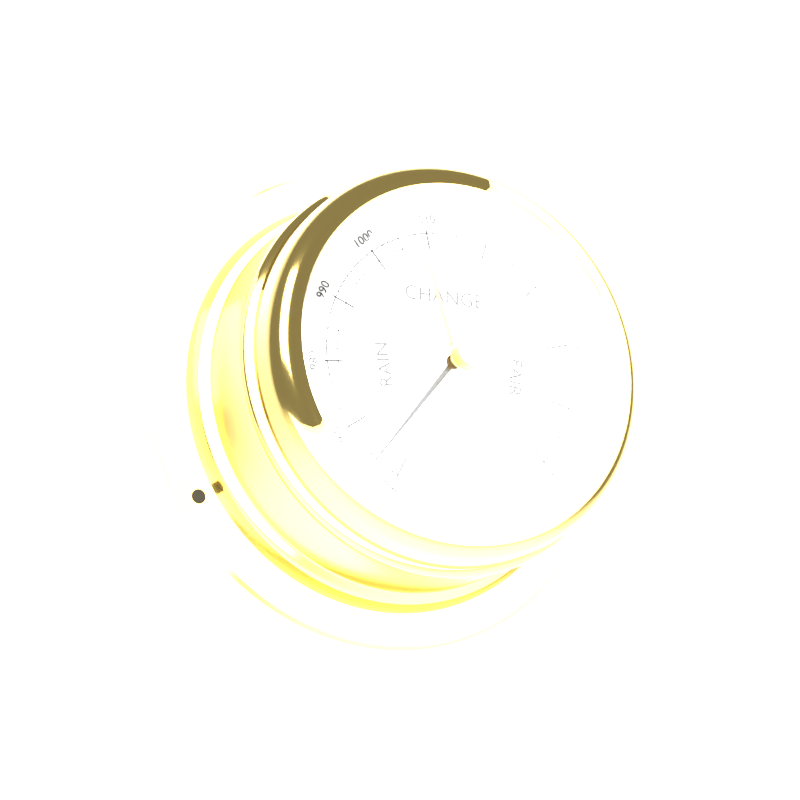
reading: 964 mbar
